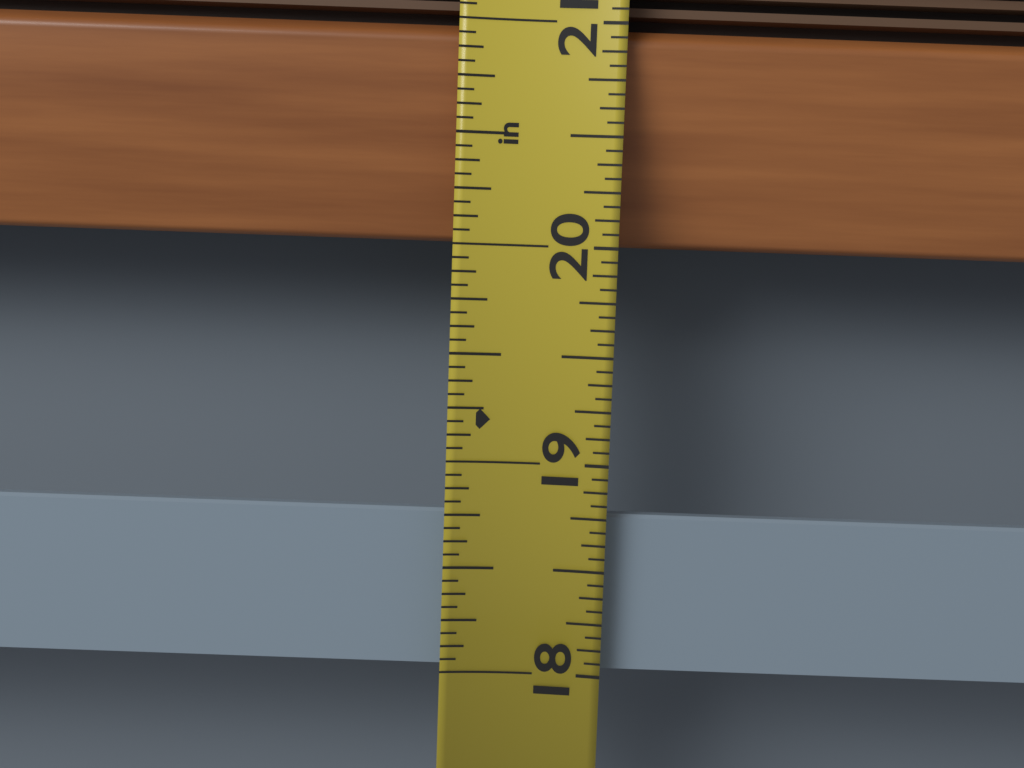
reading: 18.7500 in
